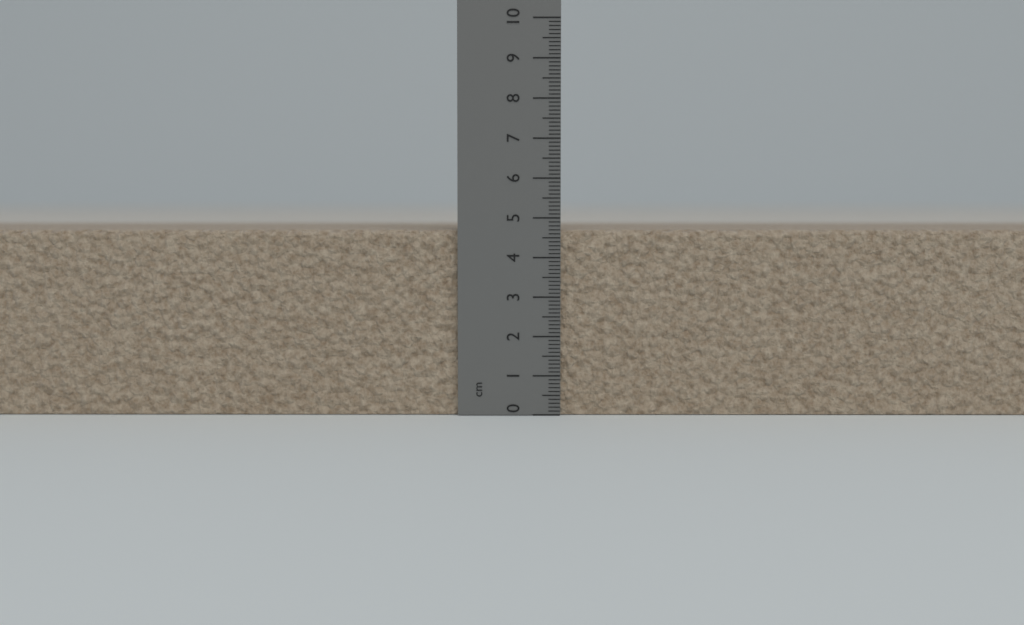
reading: 4.7 cm
